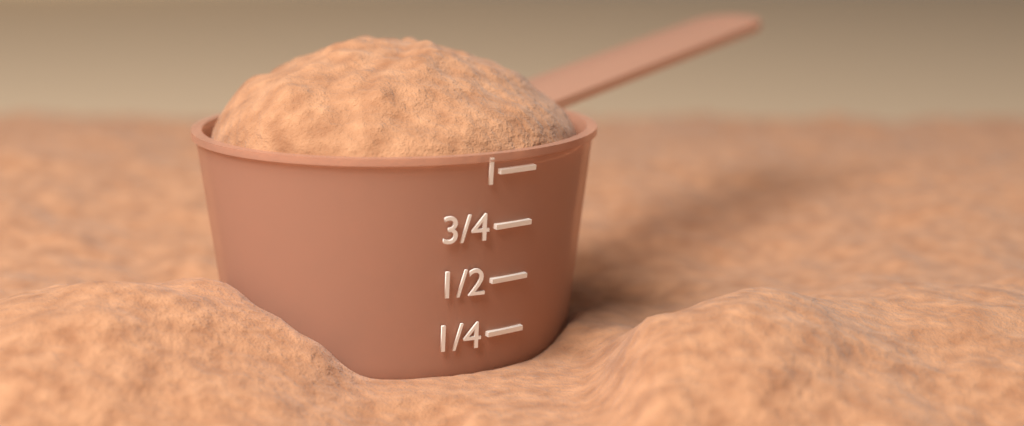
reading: 1.00 (no unit)
